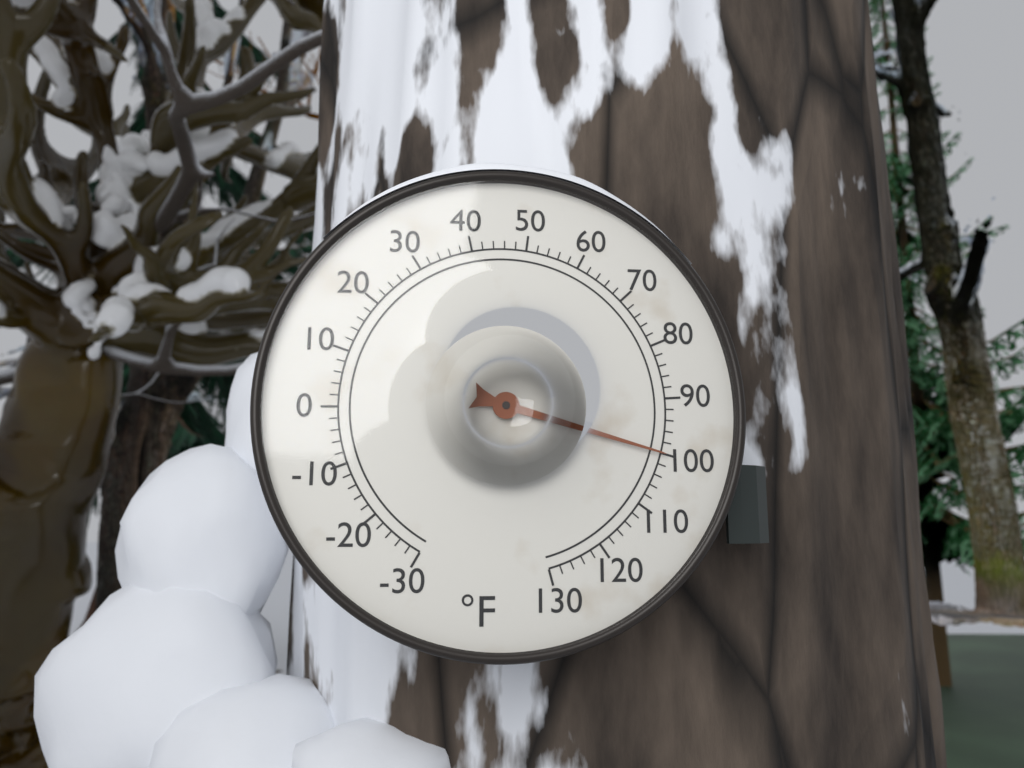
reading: 100 °F
